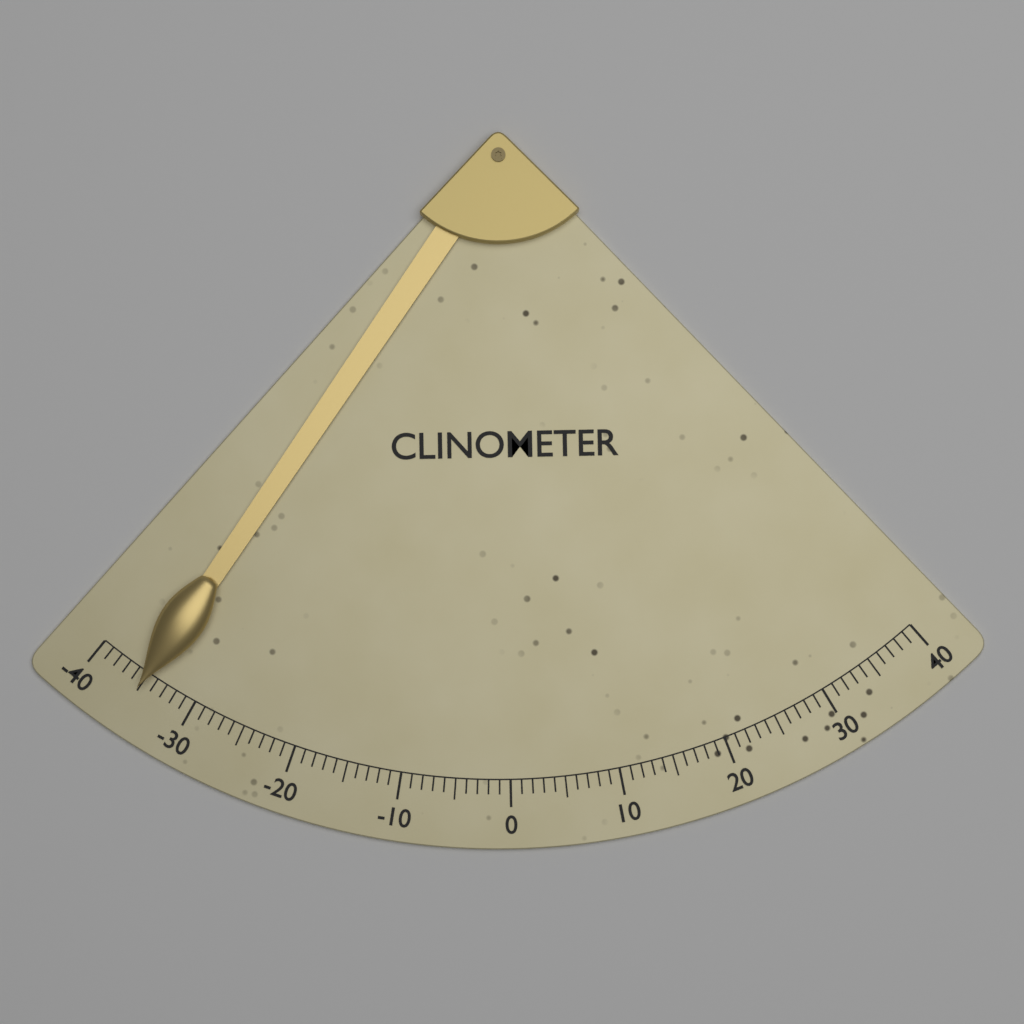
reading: -35 (no unit)
